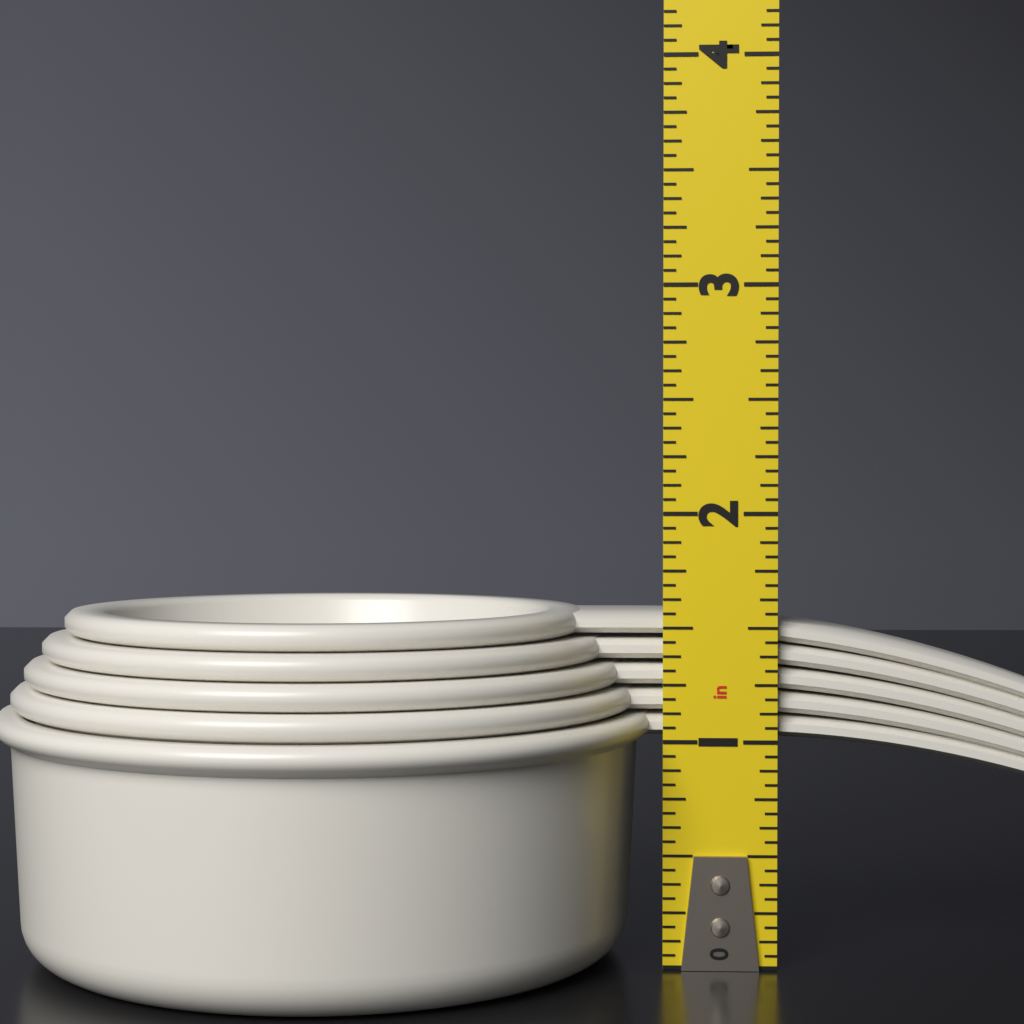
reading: 1.5625 in
